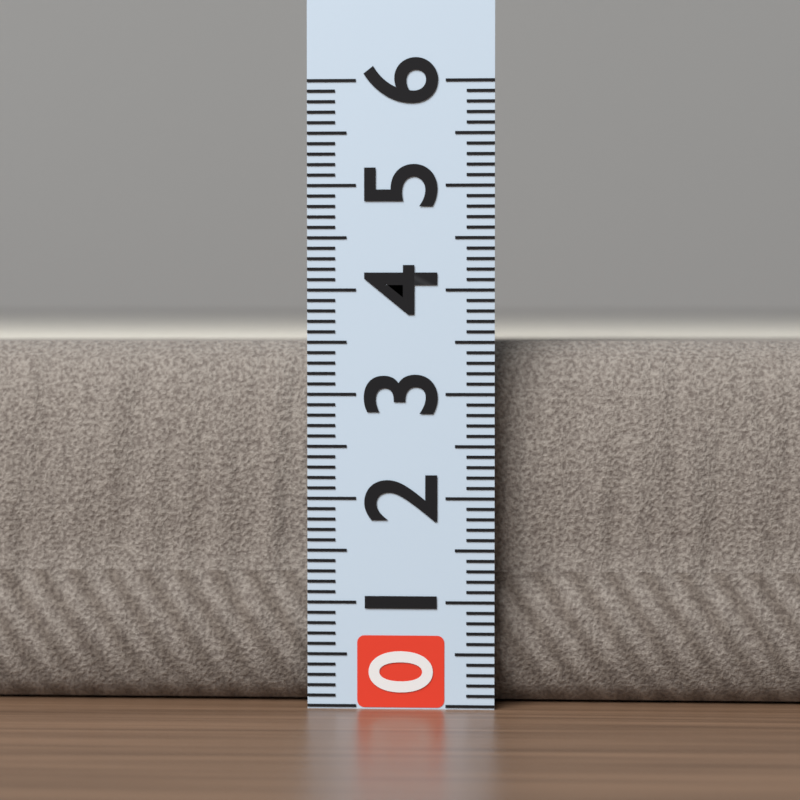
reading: 3.5 (no unit)
